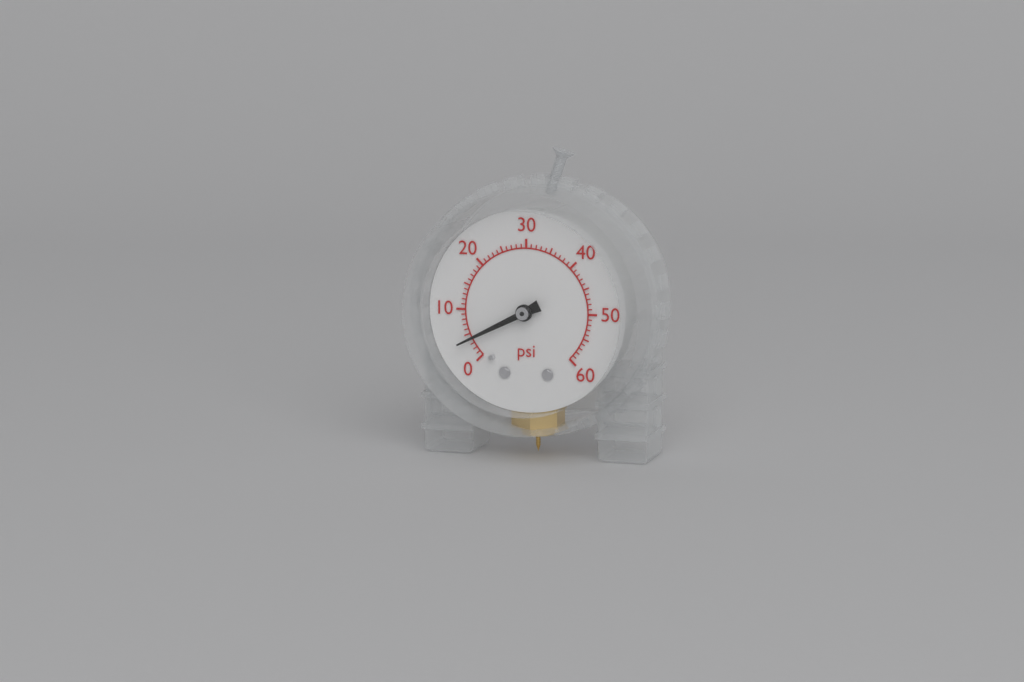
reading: 4 psi
